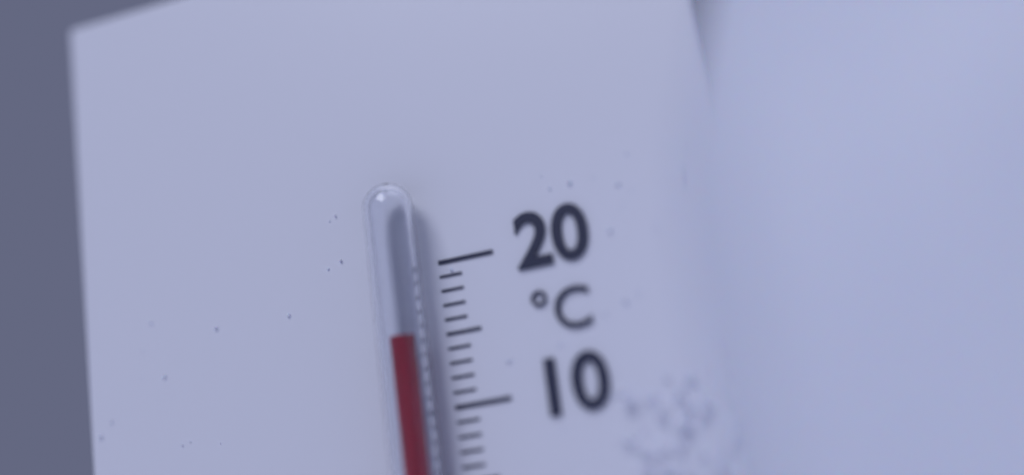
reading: 15 °C
